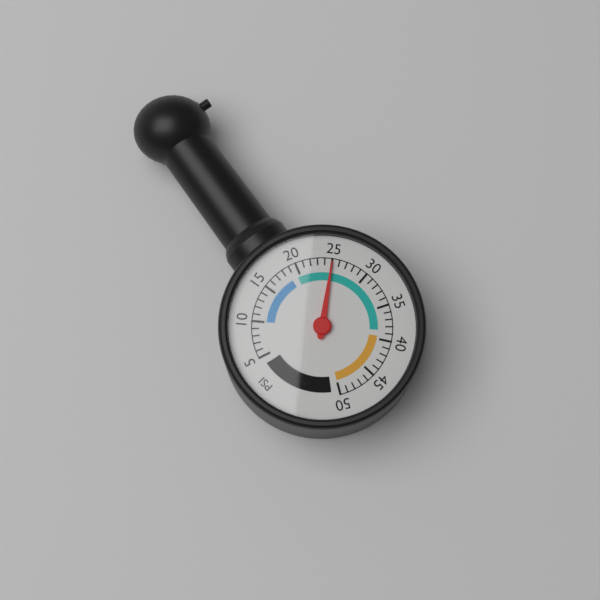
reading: 25 psi
